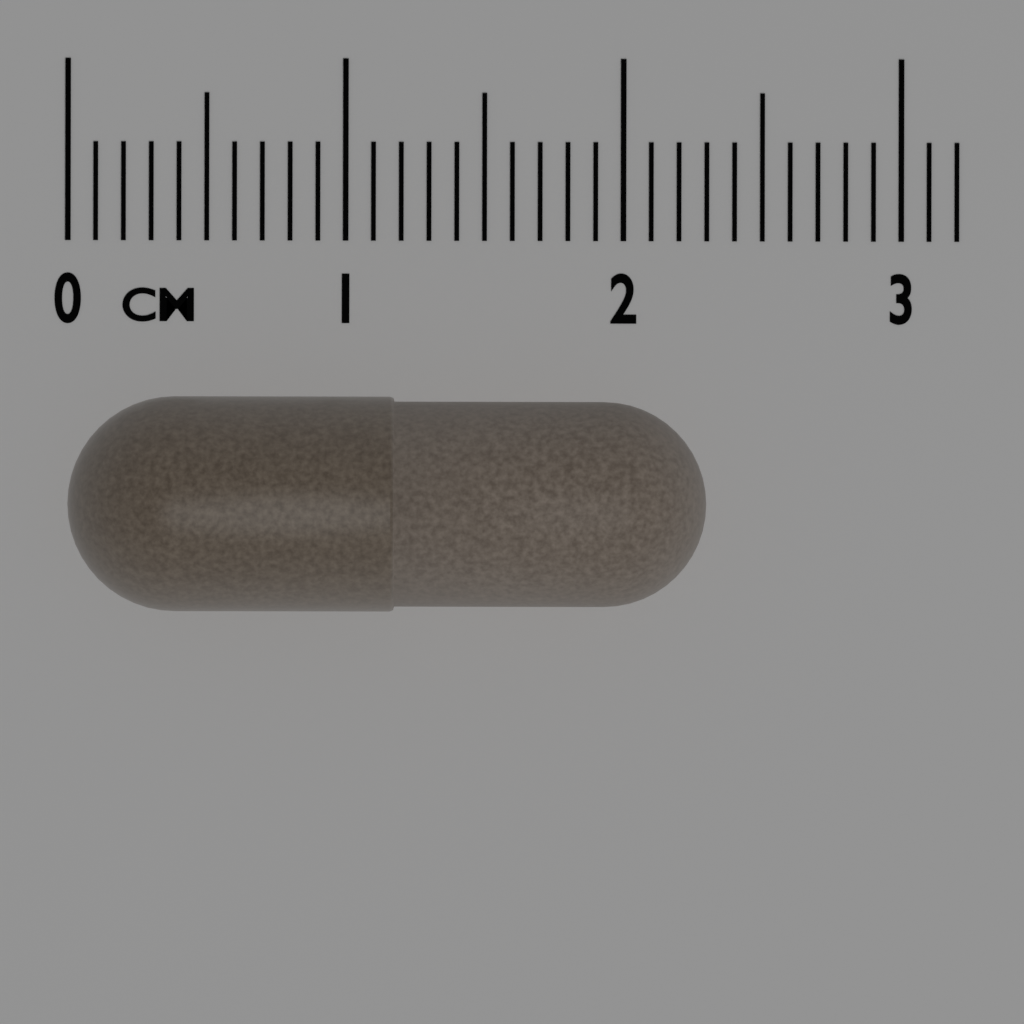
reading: 2.3 cm
